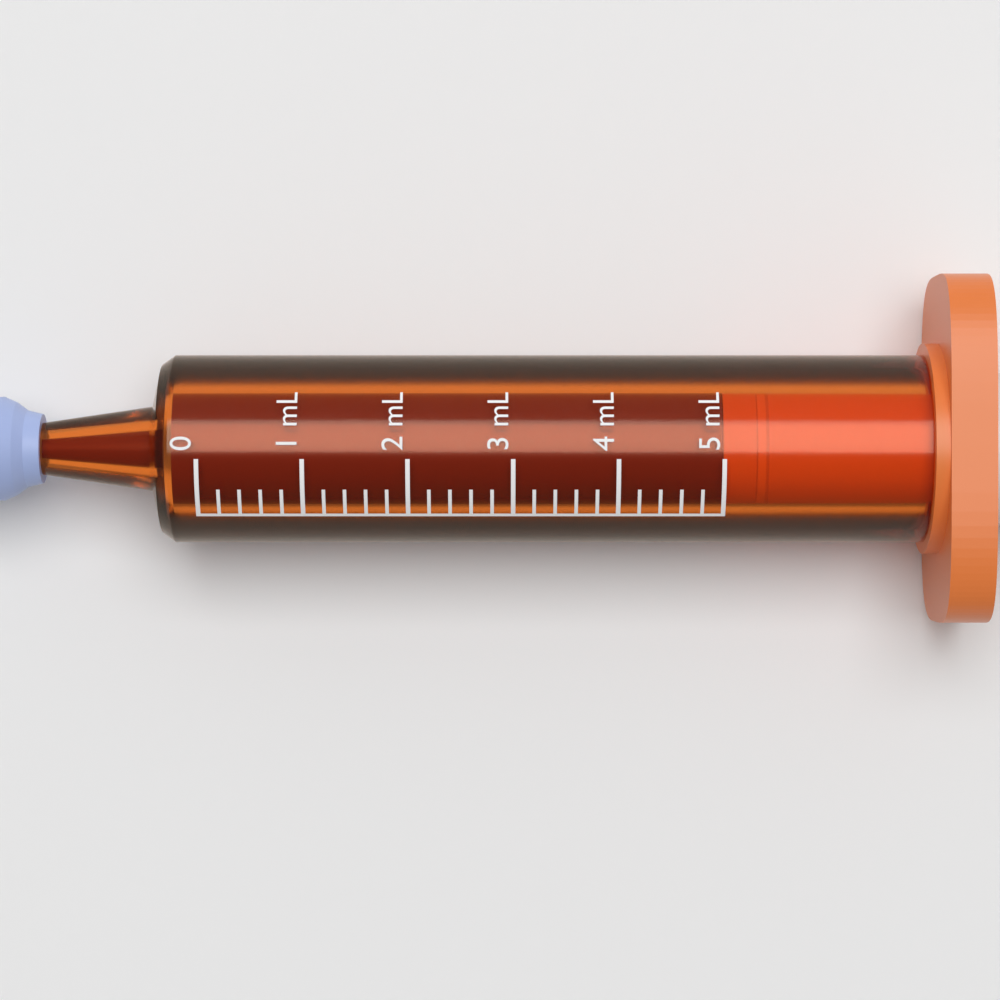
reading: 5.0 mL
